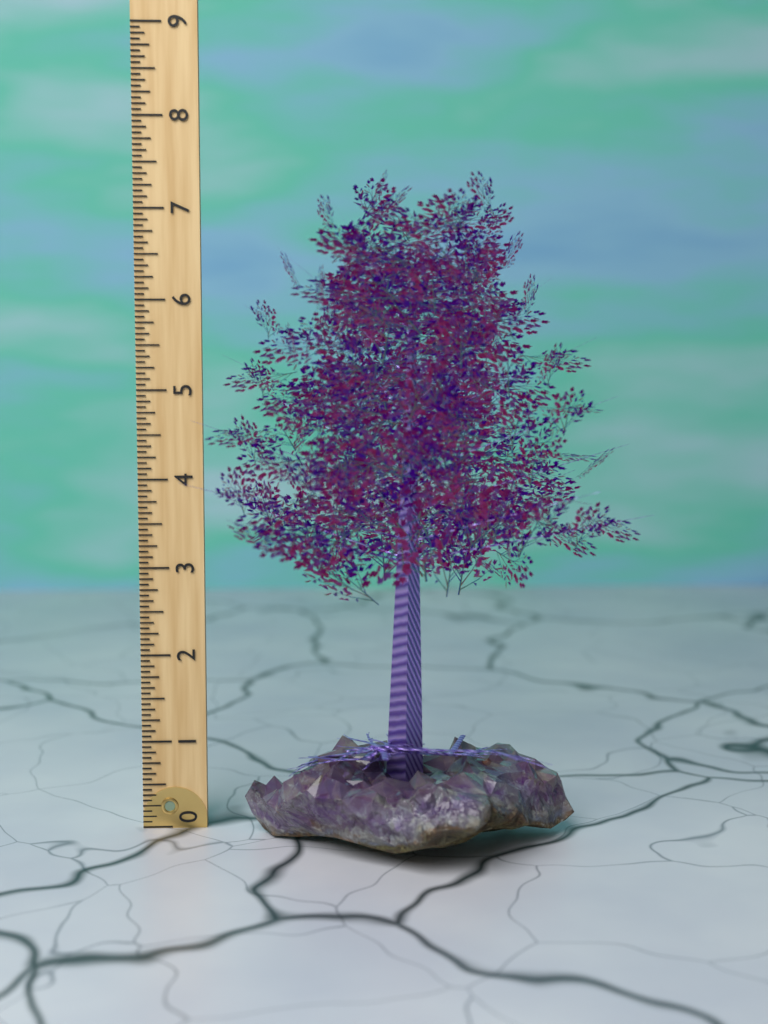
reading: 7.3125 (no unit)
